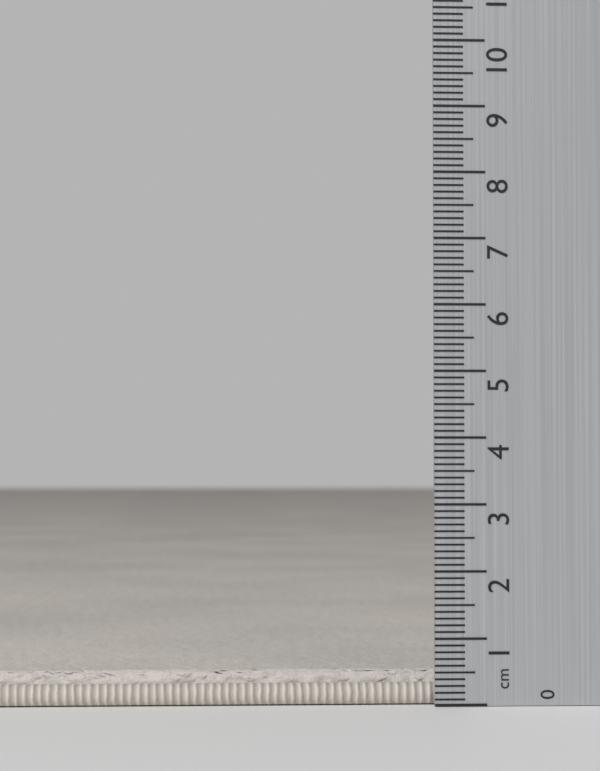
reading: 0.5 cm
